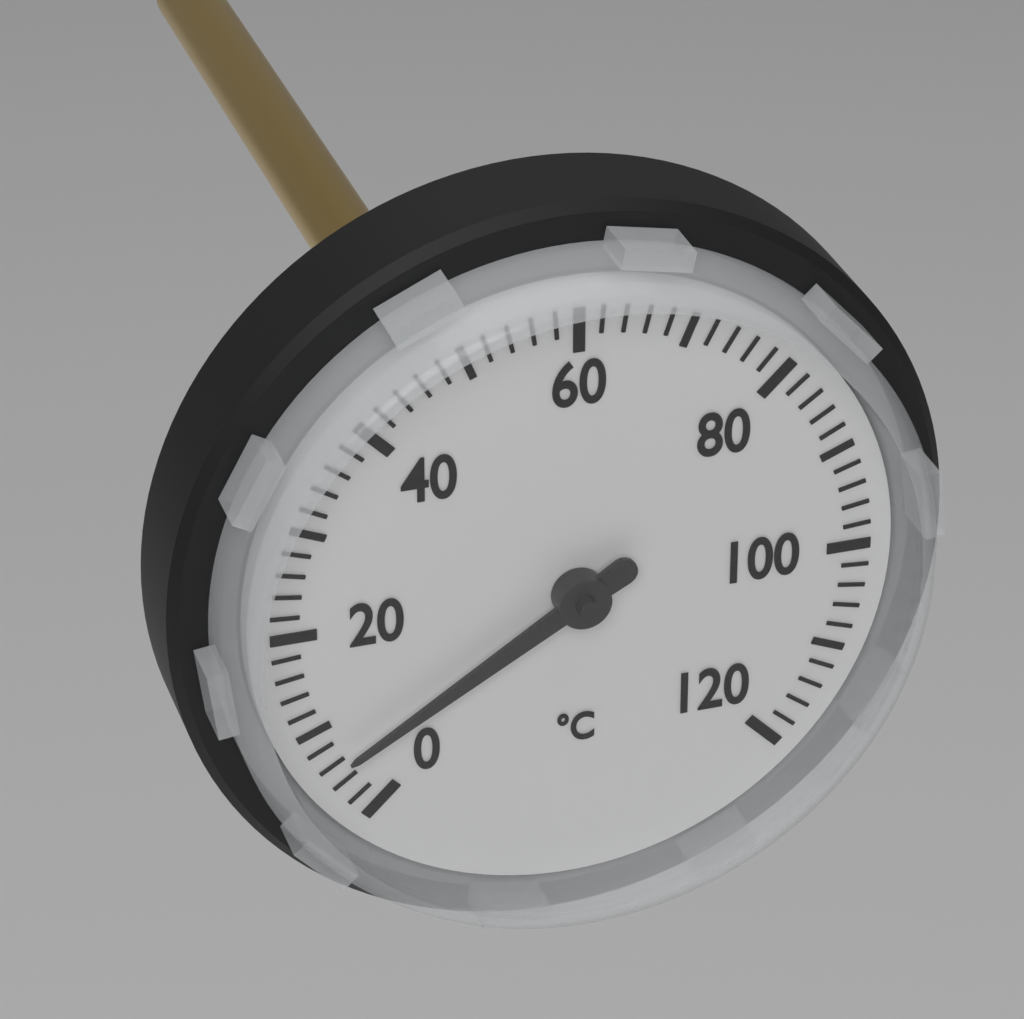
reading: 6 °C
